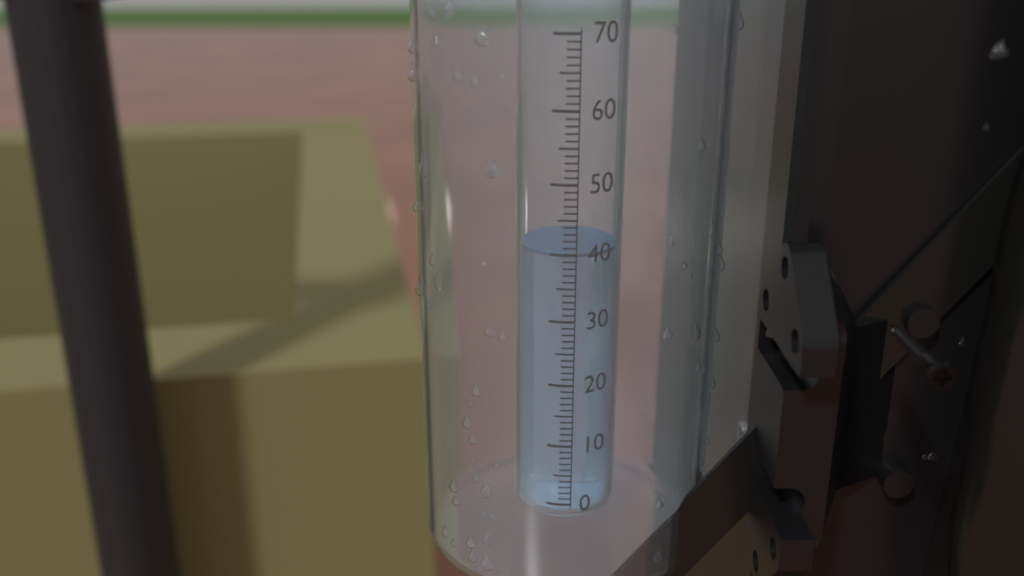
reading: 40 (no unit)
